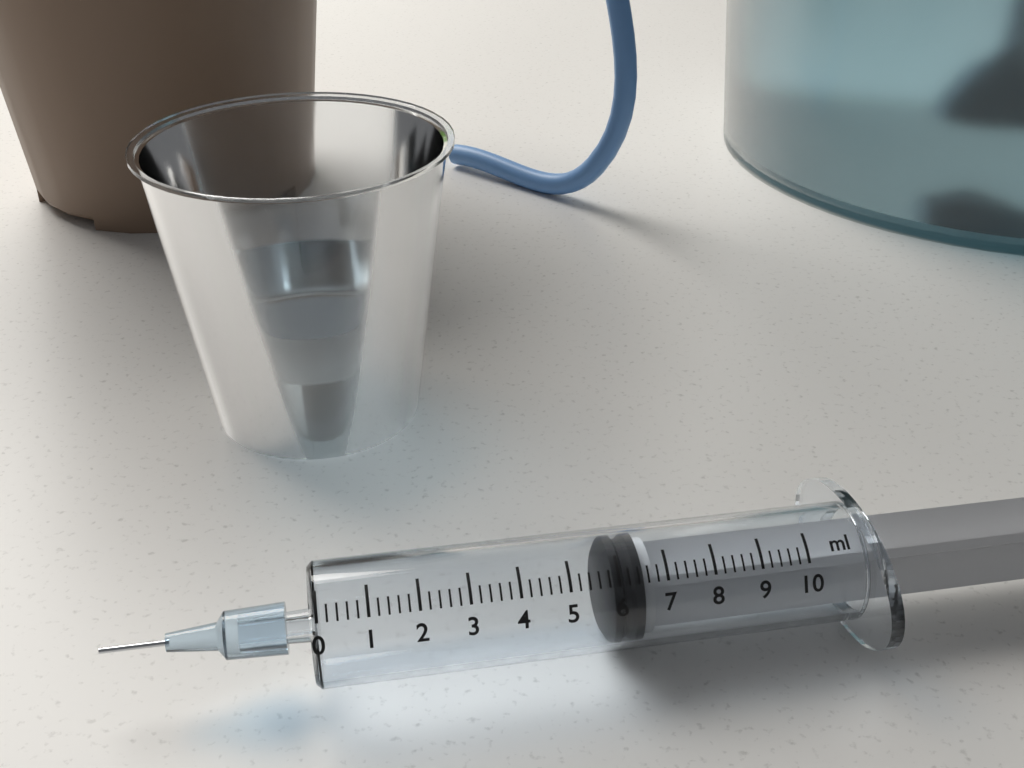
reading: 5.8 ml
